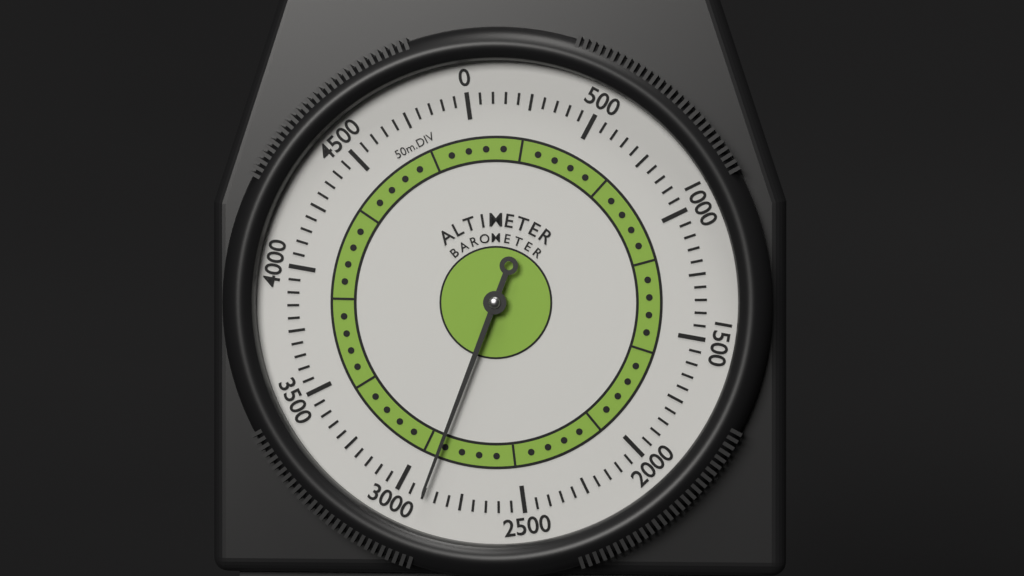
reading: 2900 m
